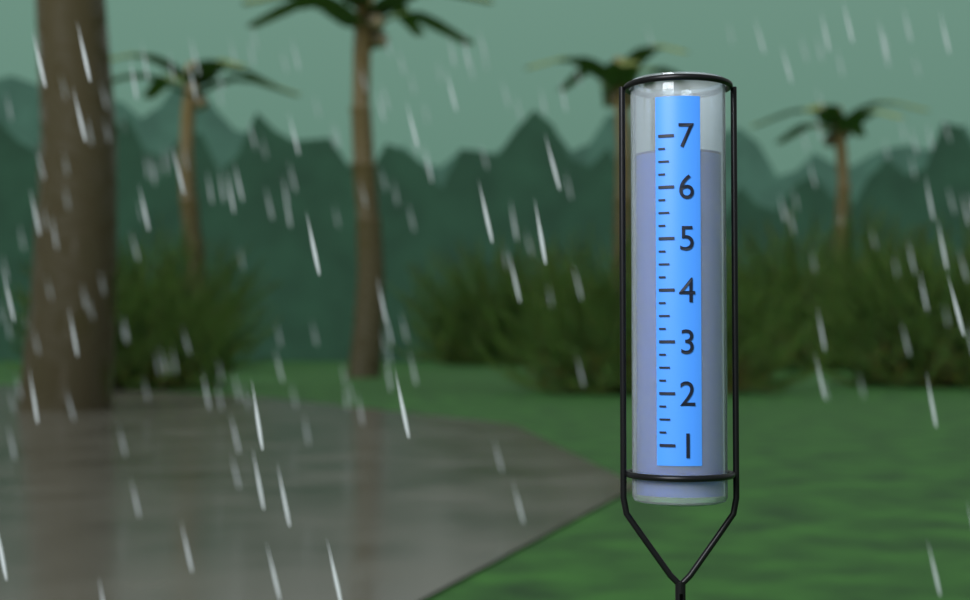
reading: 6.75 (no unit)
